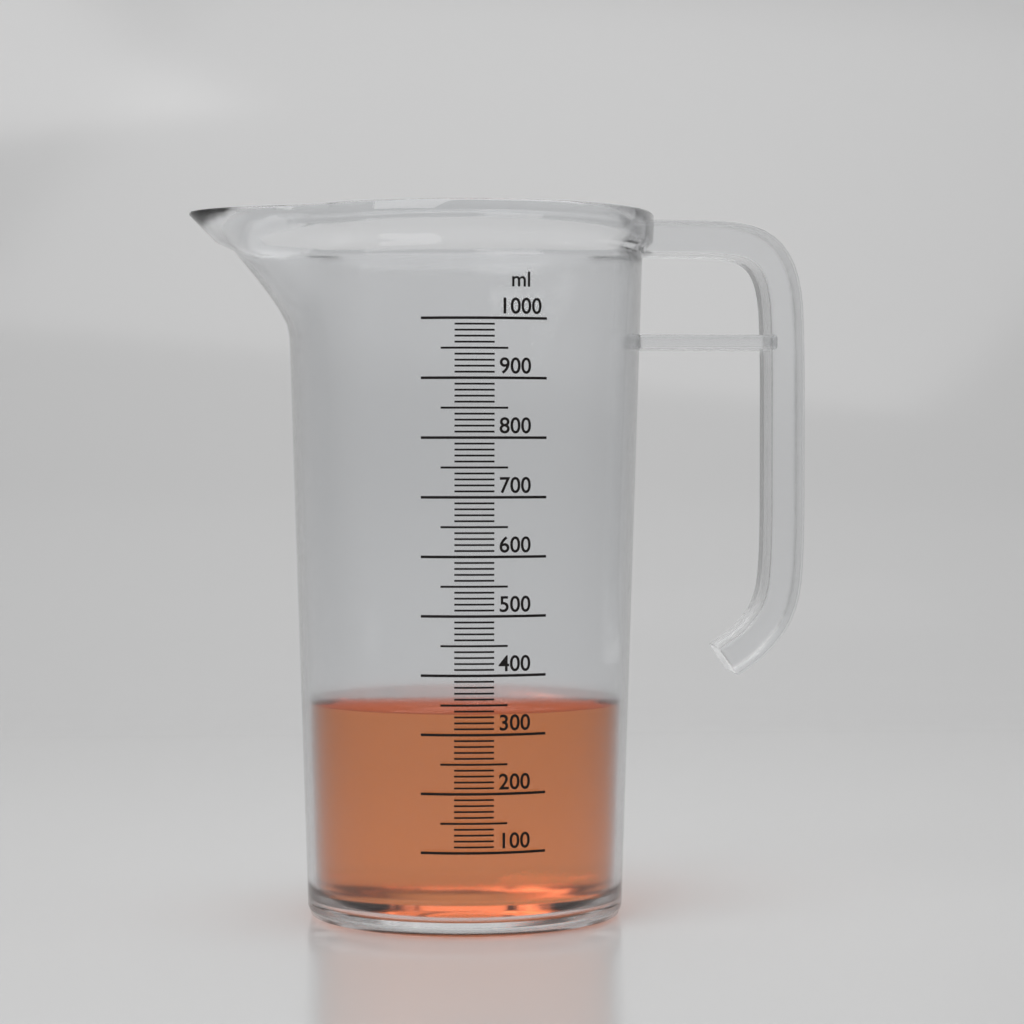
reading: 340 ml
